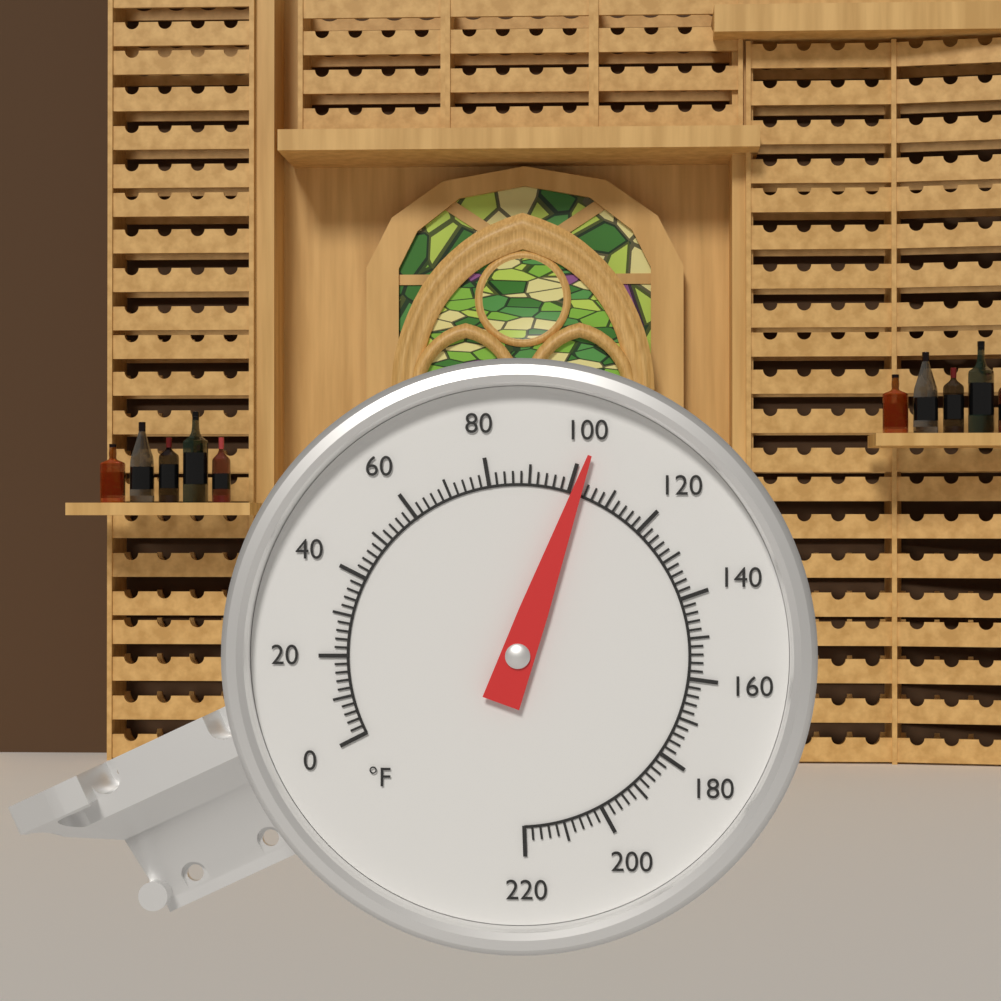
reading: 102 °F
